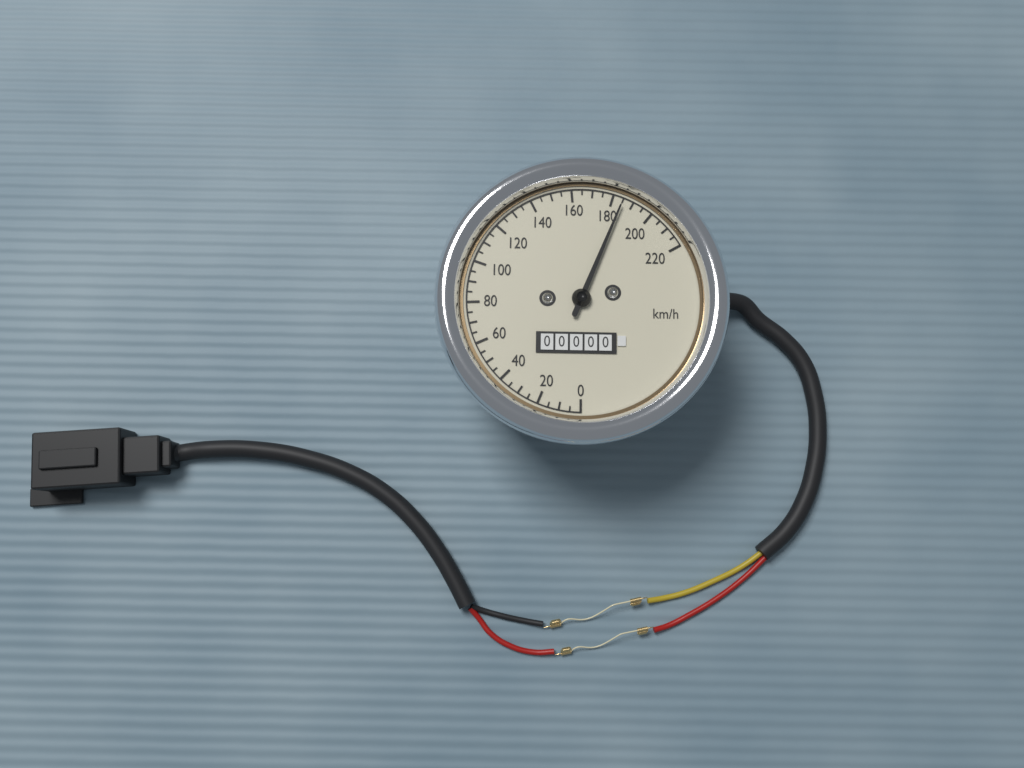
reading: 185 km/h
